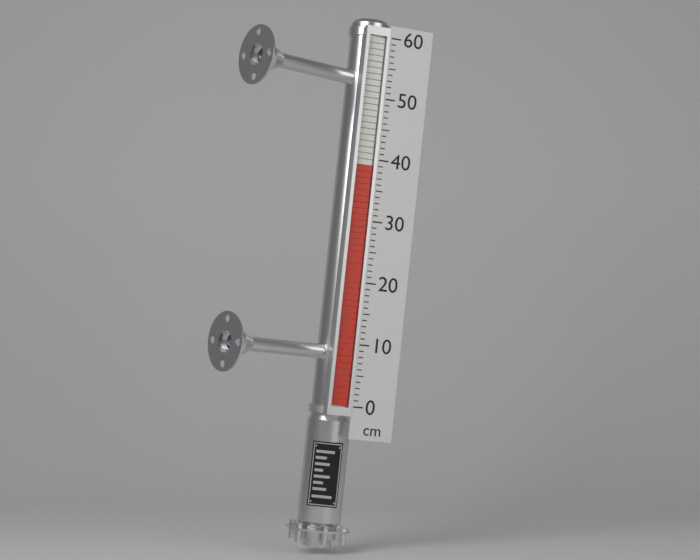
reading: 39 cm
